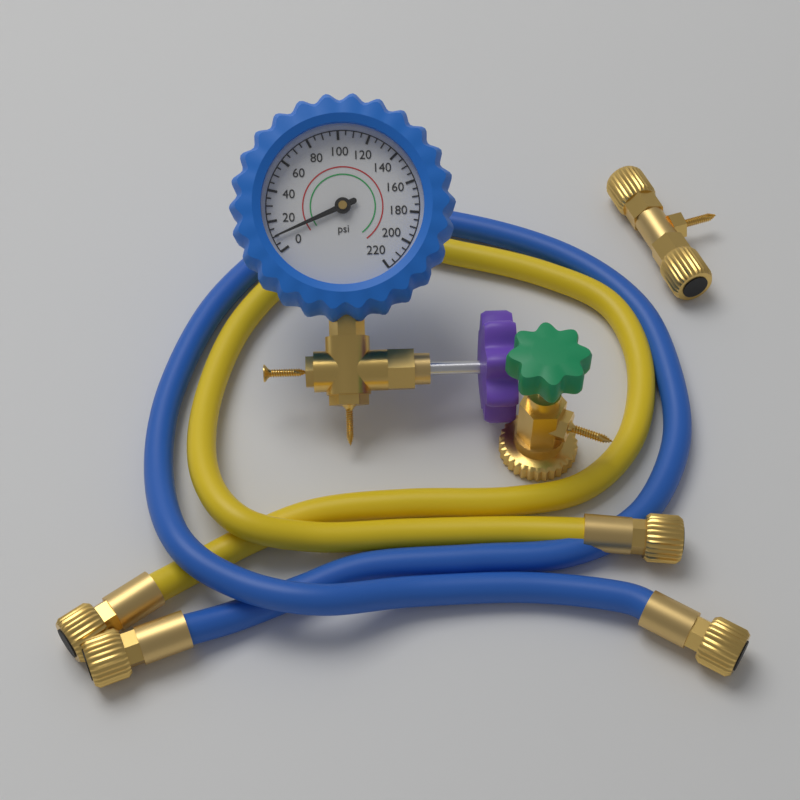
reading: 10 psi
